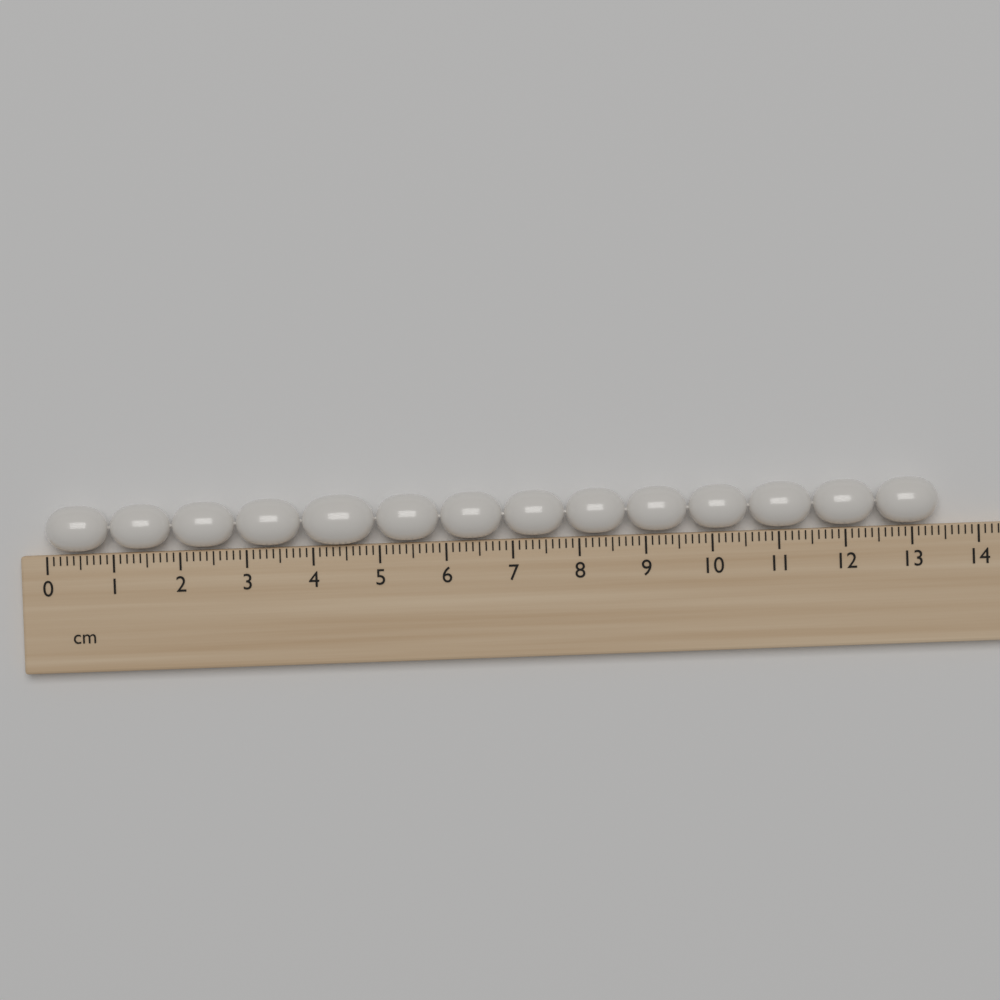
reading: 13.4 cm
